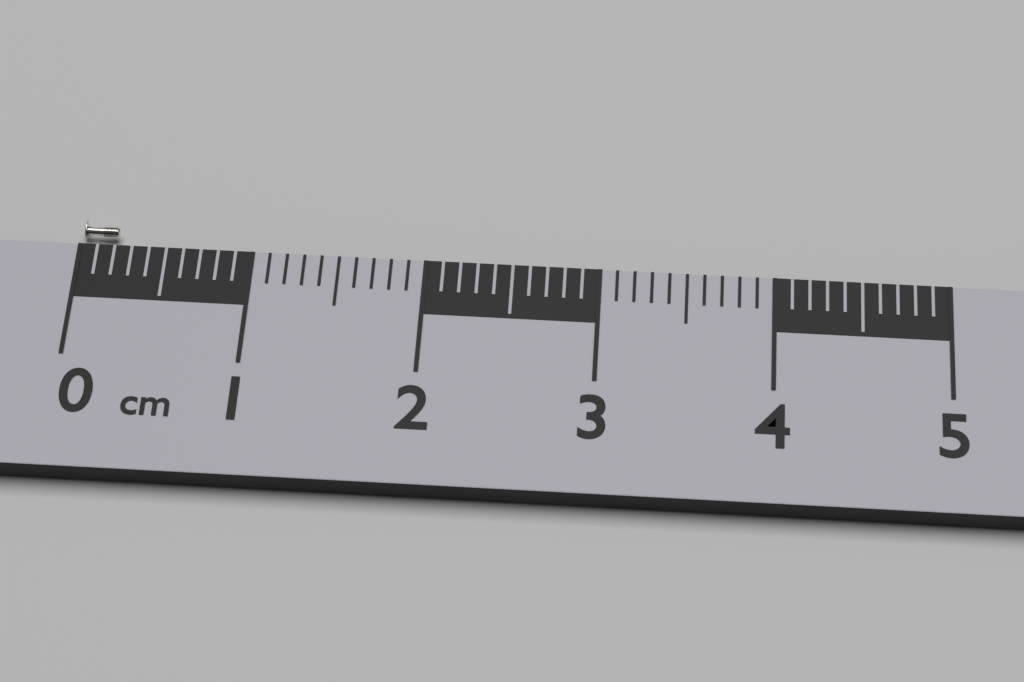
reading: 0.2 cm
